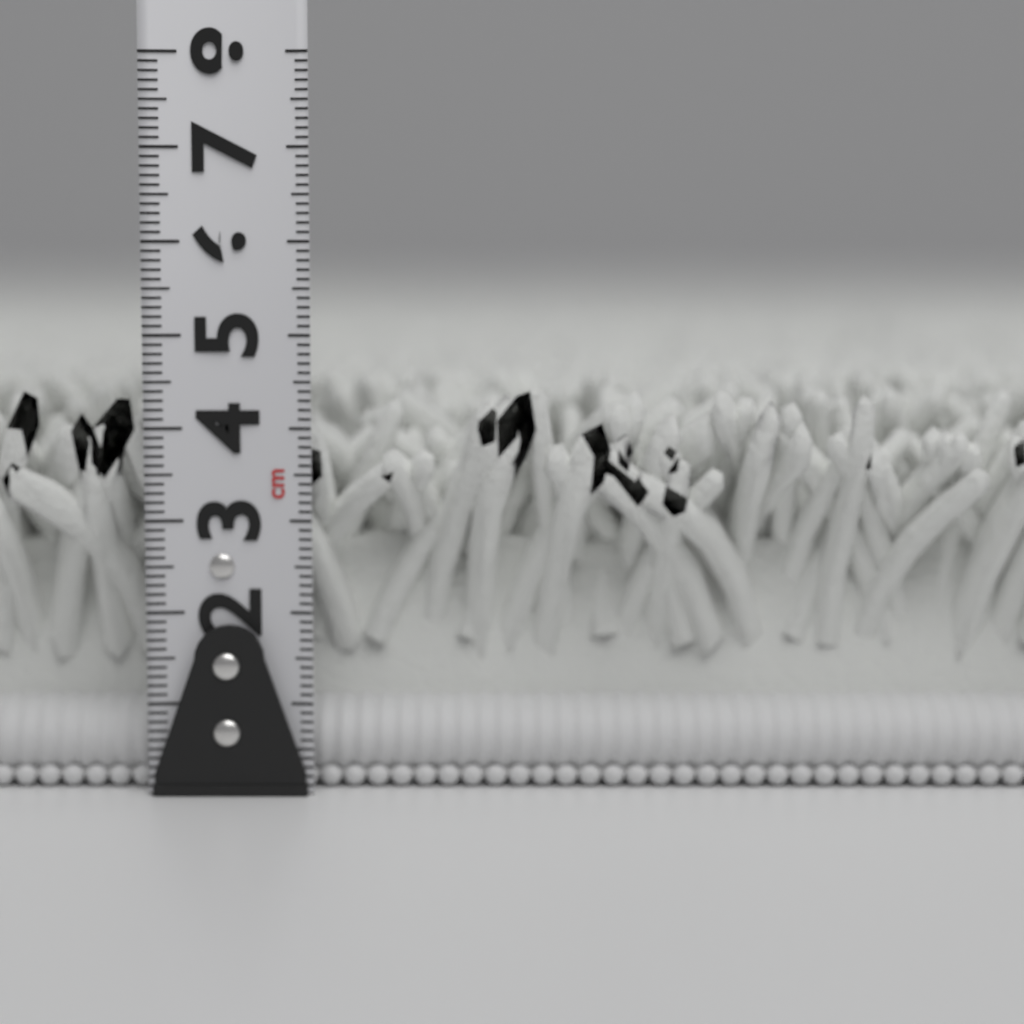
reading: 4.5 cm
